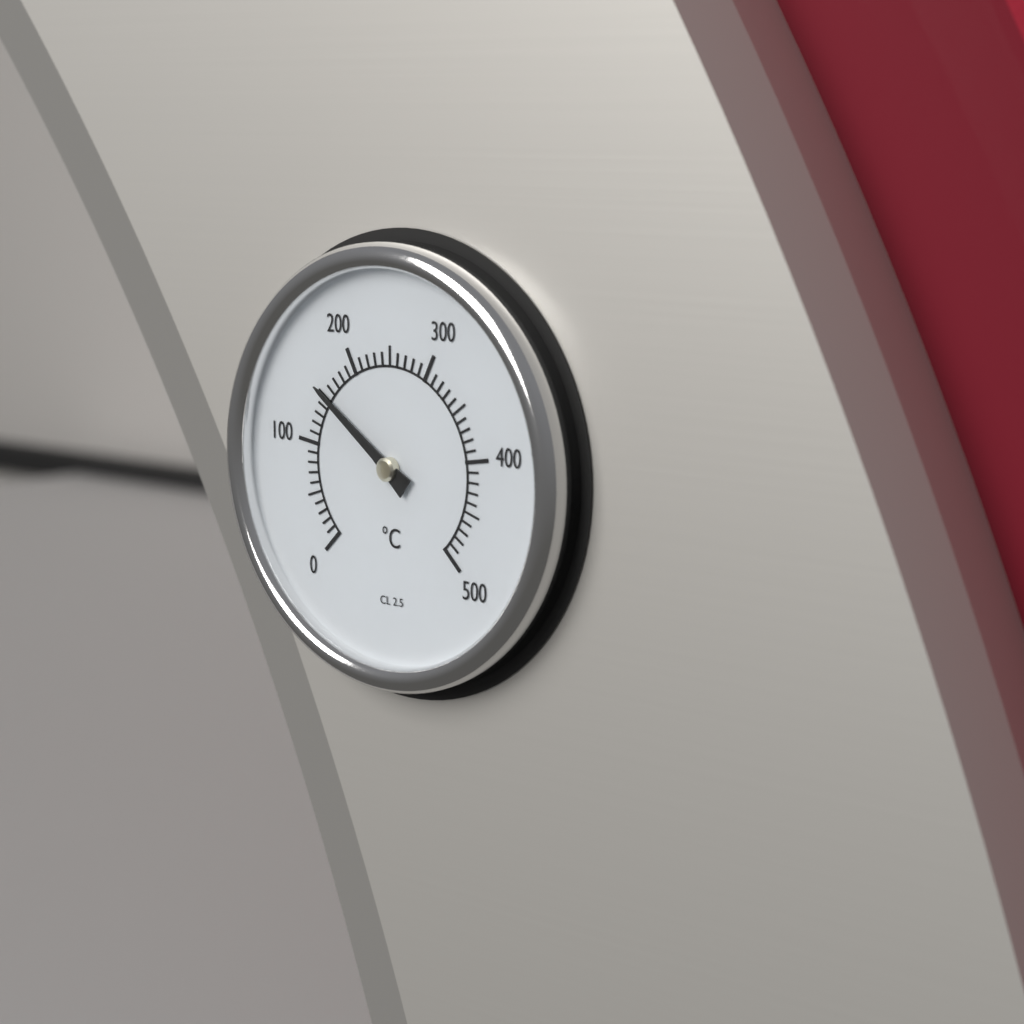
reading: 150 °C
